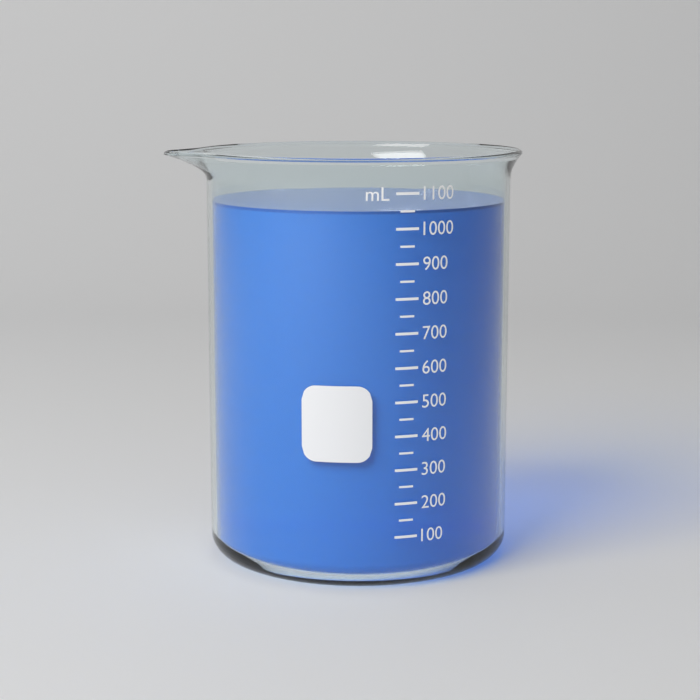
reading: 1050 mL
